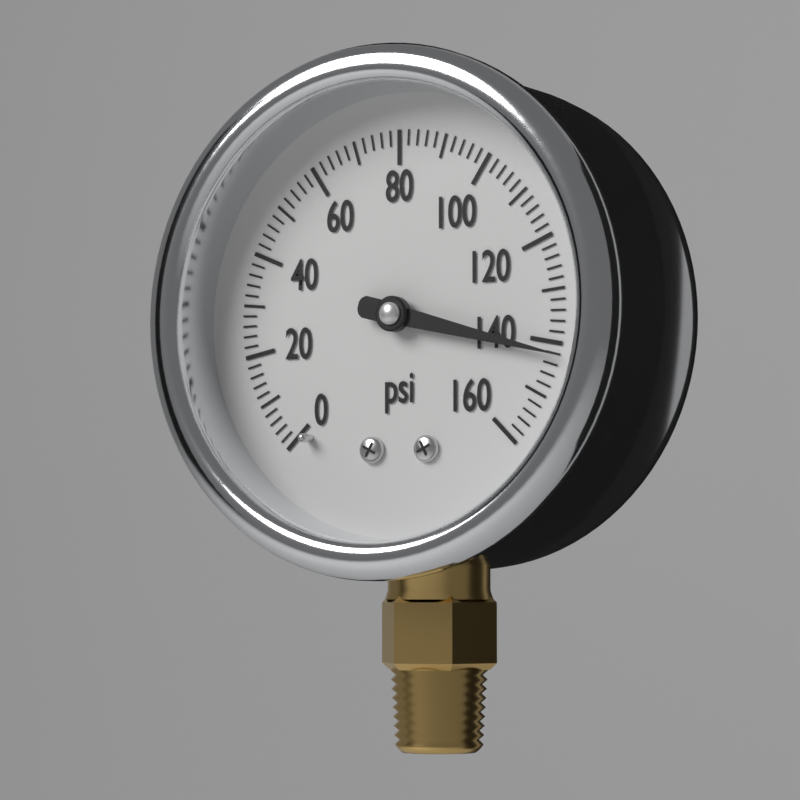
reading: 142 psi
